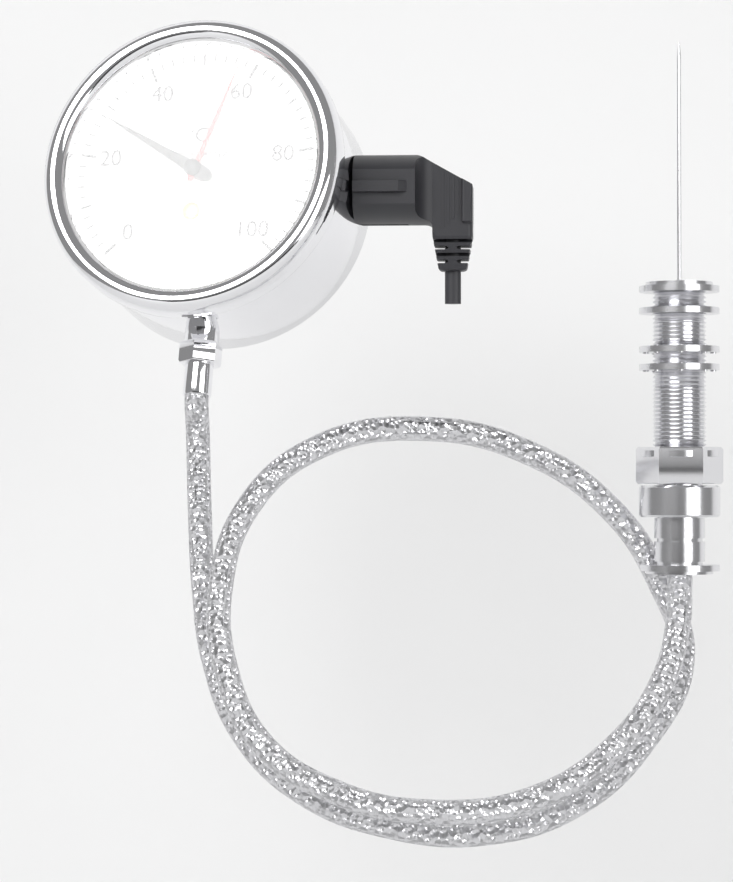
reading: 28 °C
